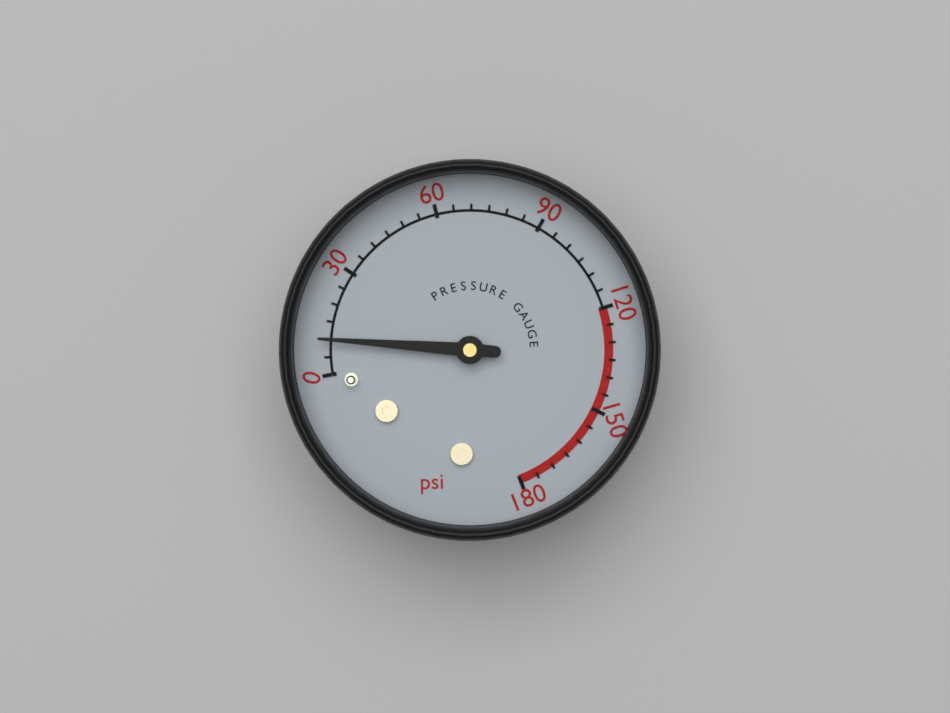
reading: 10 psi
